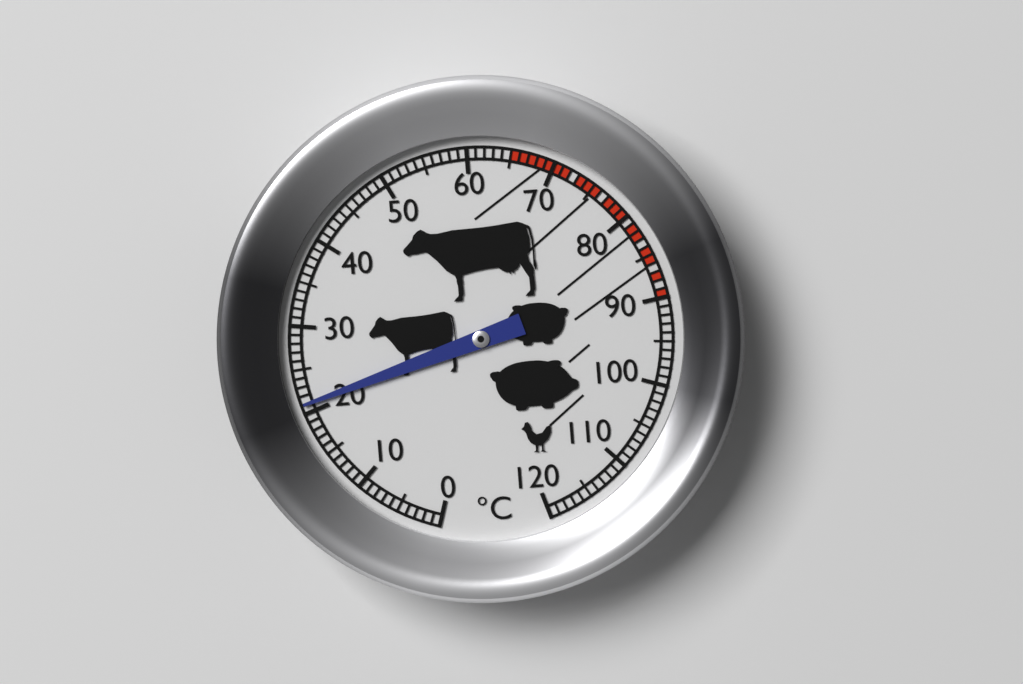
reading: 21 °C
